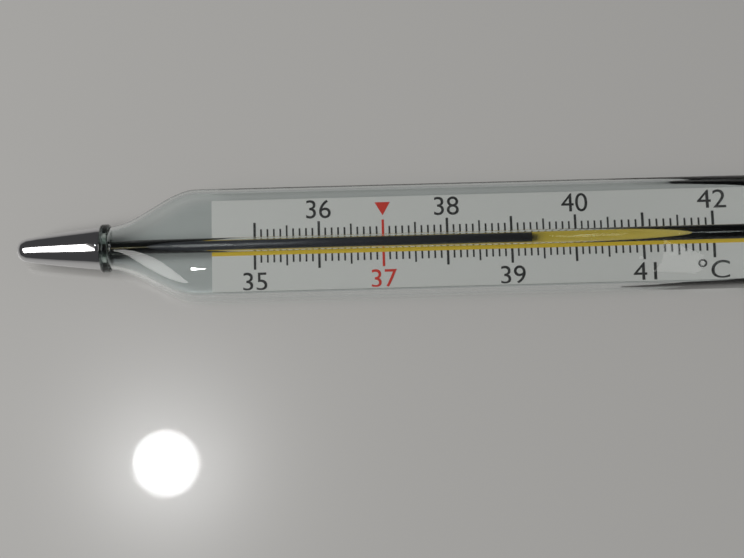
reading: 39.3 °C
